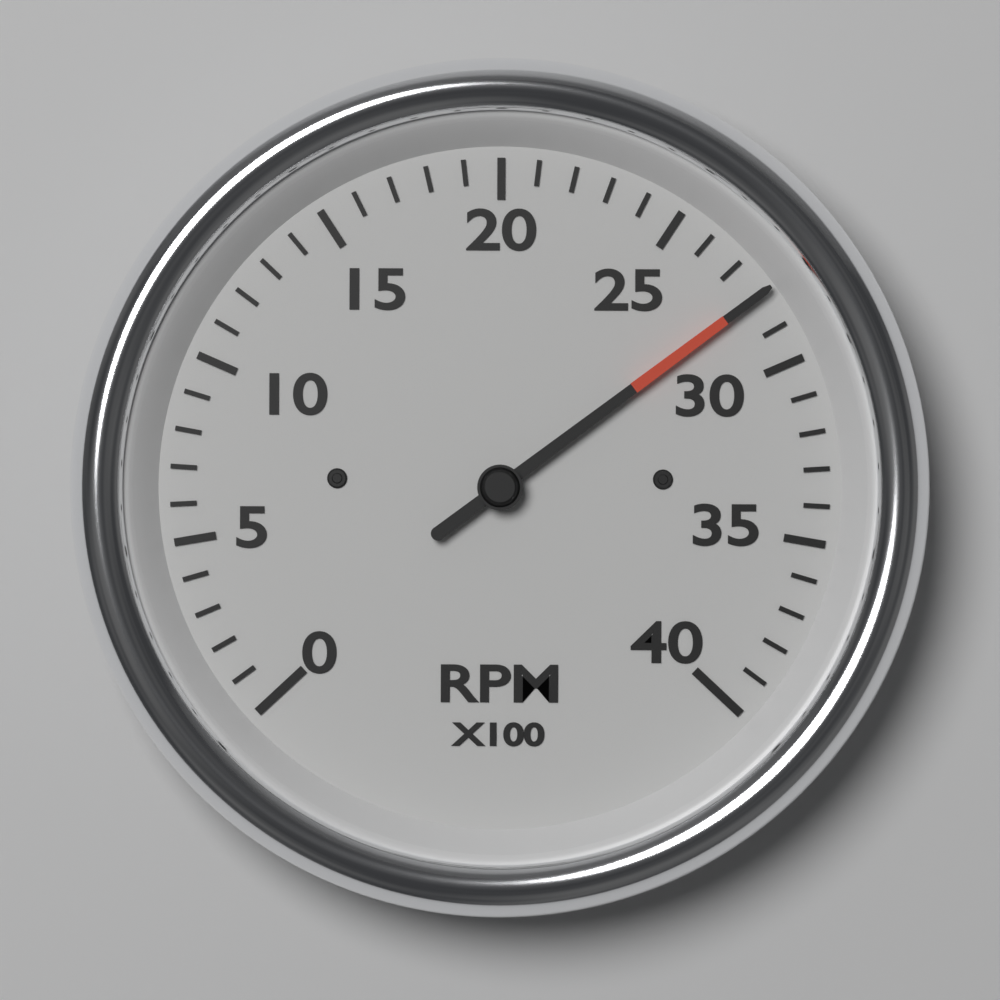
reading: 2800 RPM
